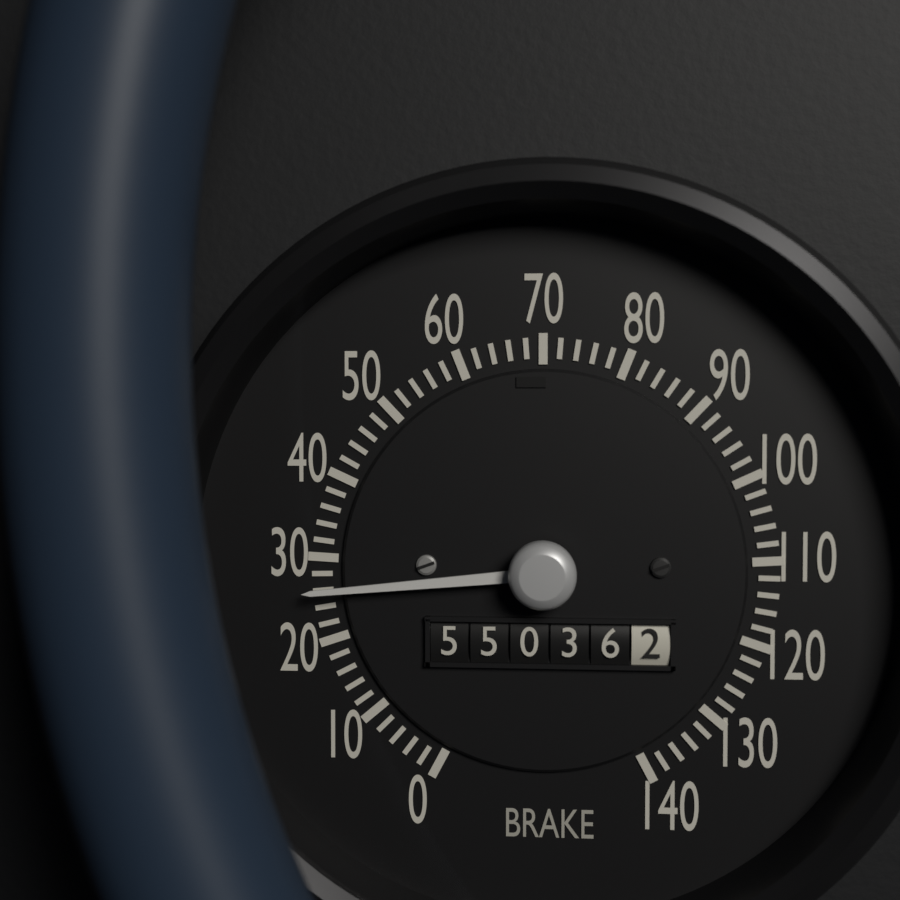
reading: 26 (no unit)
